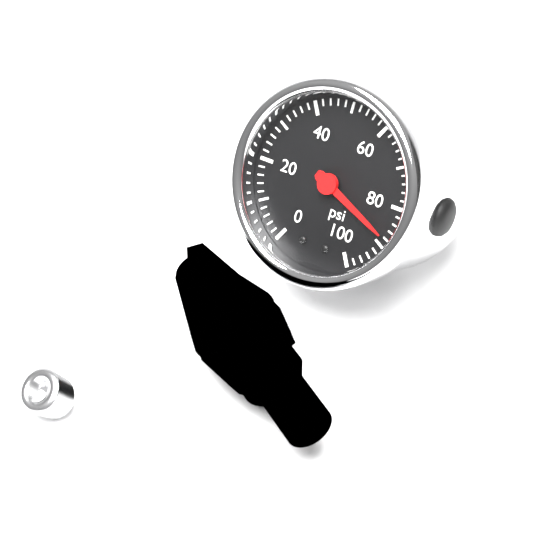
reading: 88 psi
